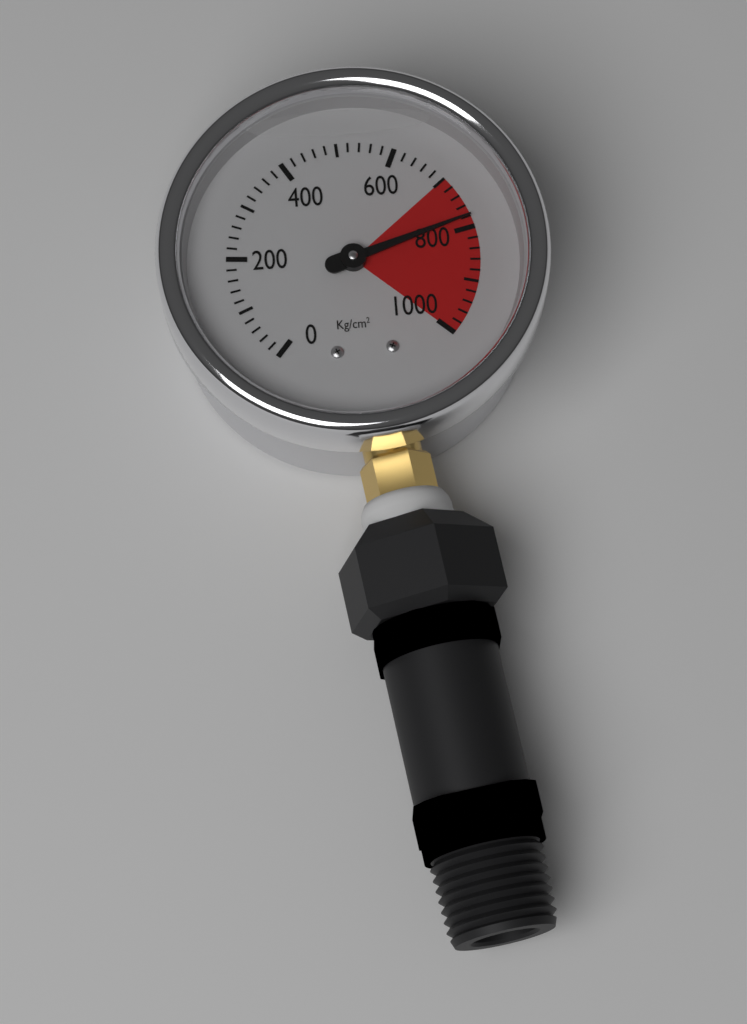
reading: 780 kg/cm²
